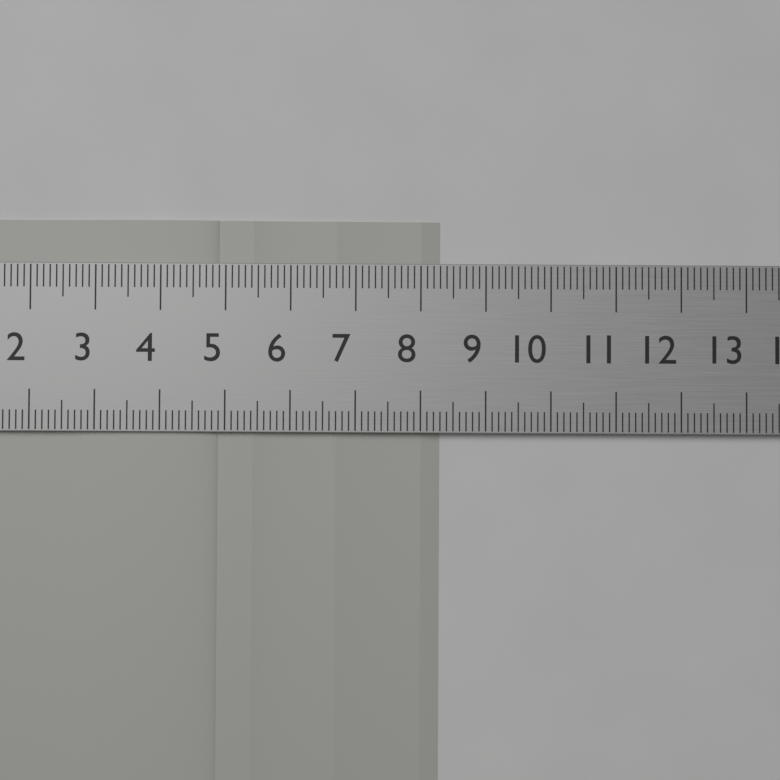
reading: 8.3 cm
